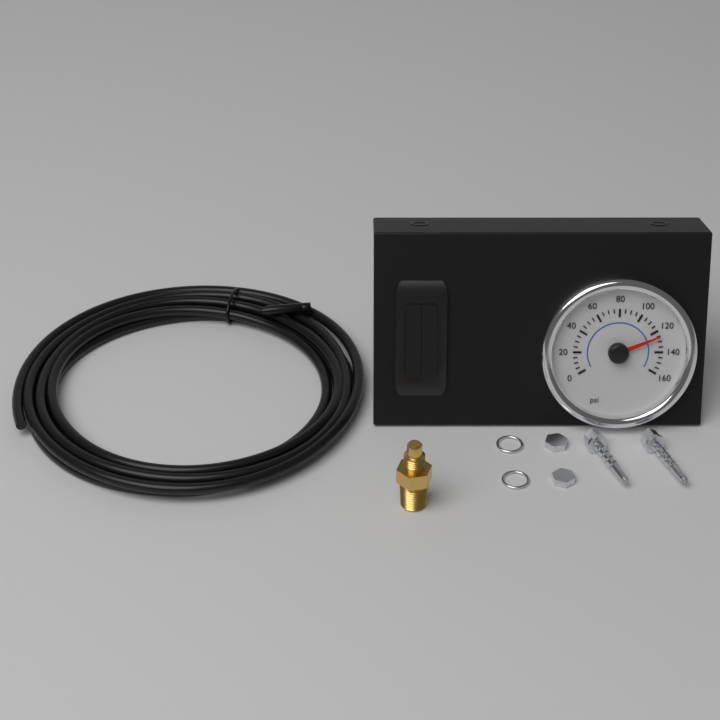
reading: 125 psi
